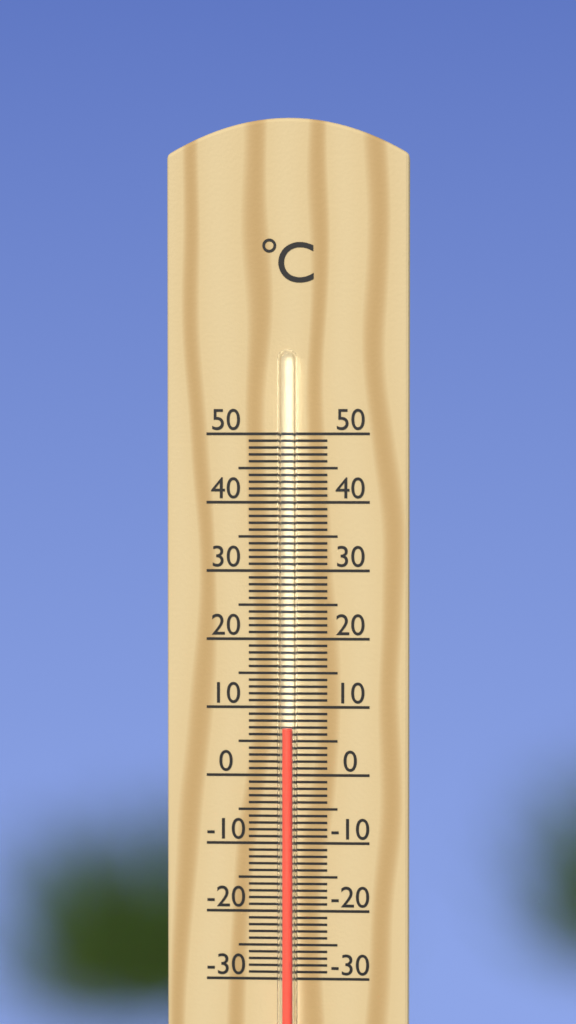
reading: 7 °C
